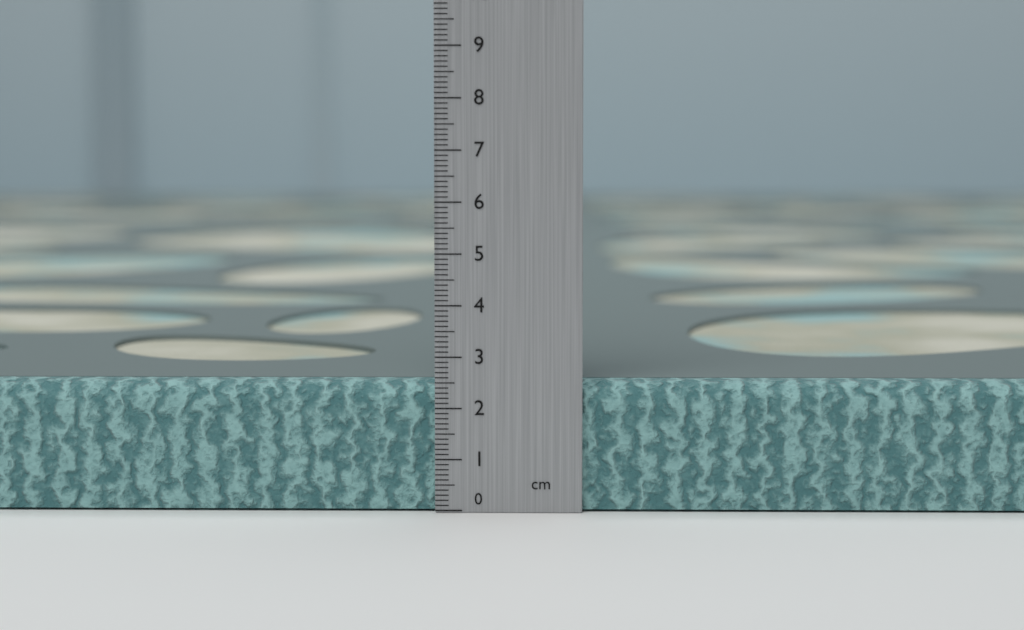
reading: 2.5 cm
